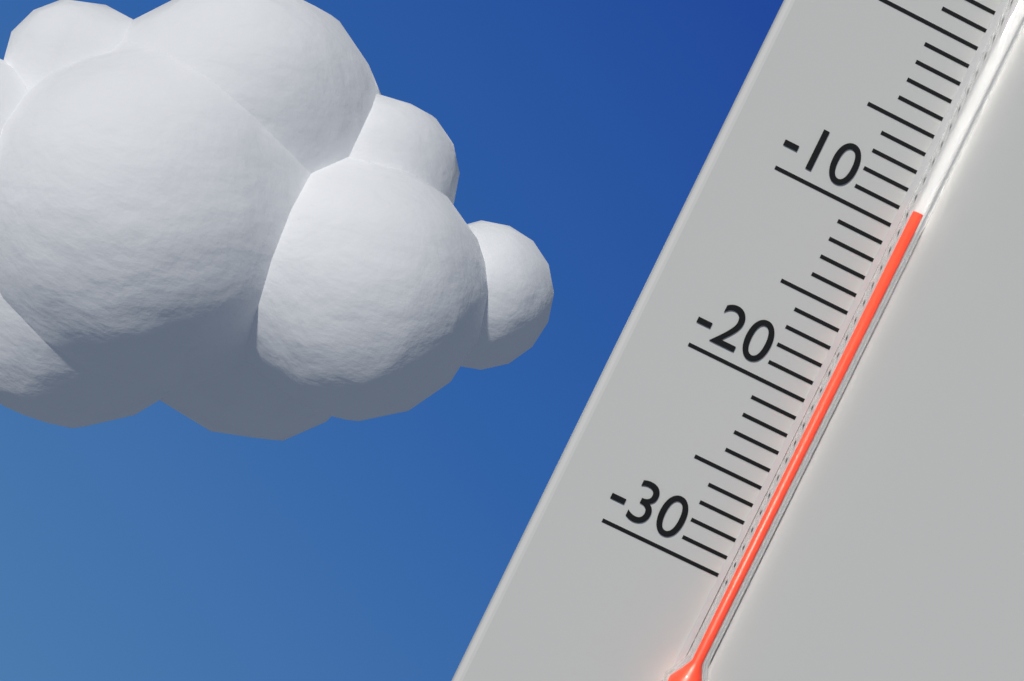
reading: -9 °C
